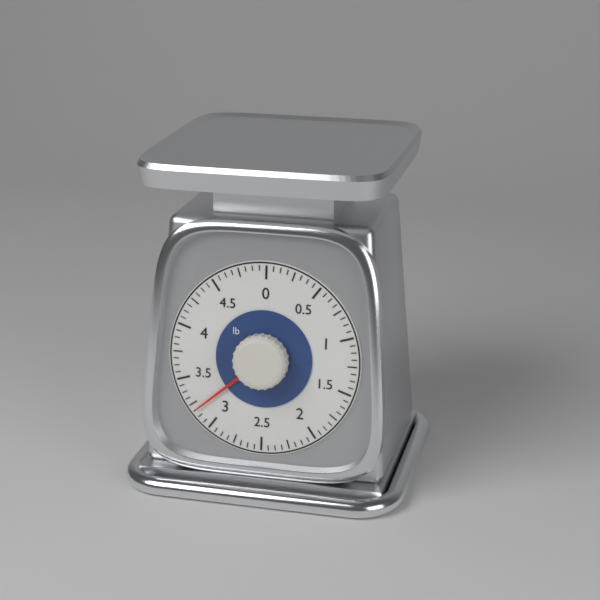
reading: 3.1875 lb
